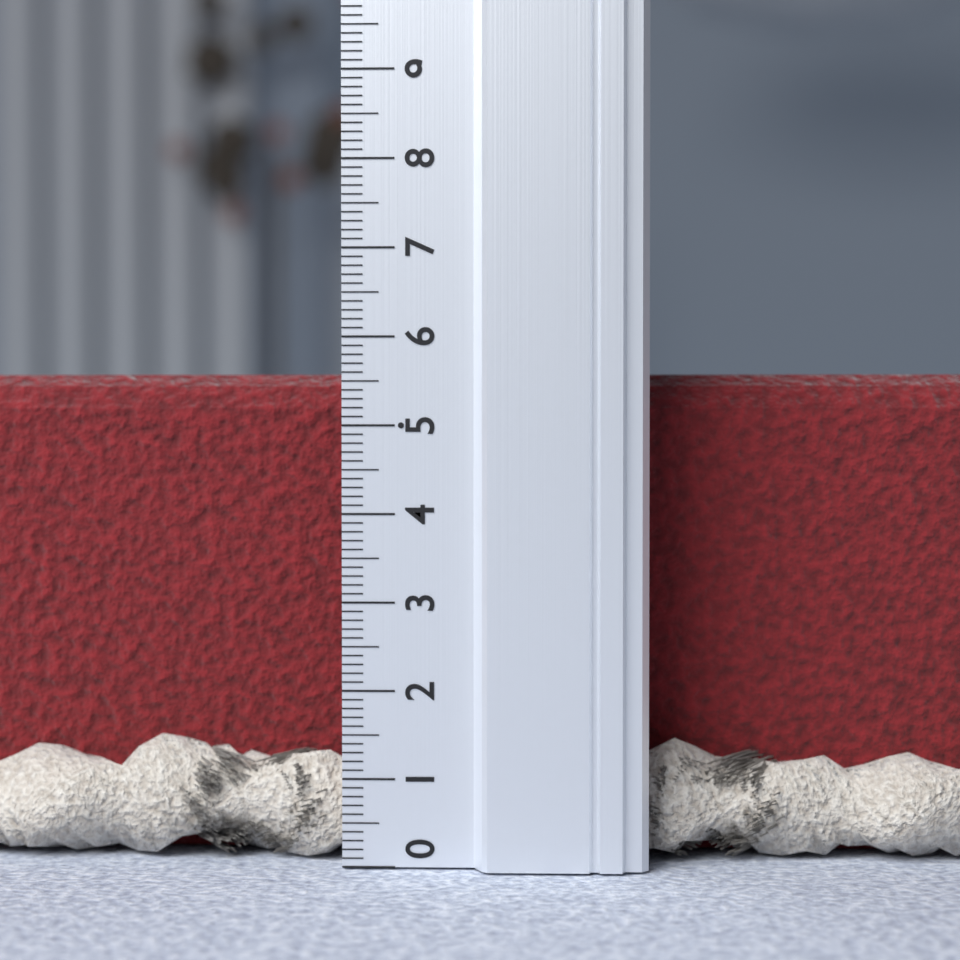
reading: 5.6 (no unit)
